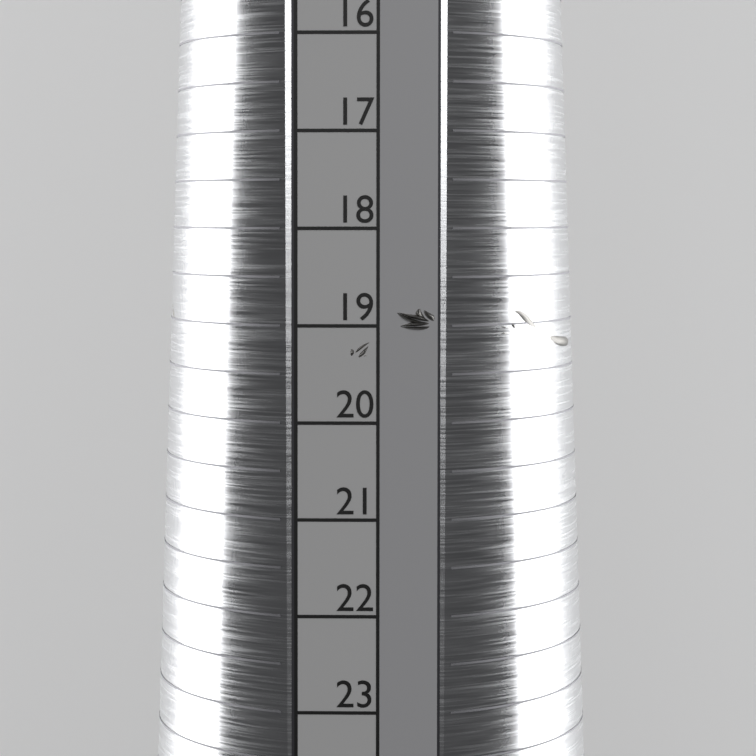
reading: 19.5 (no unit)
